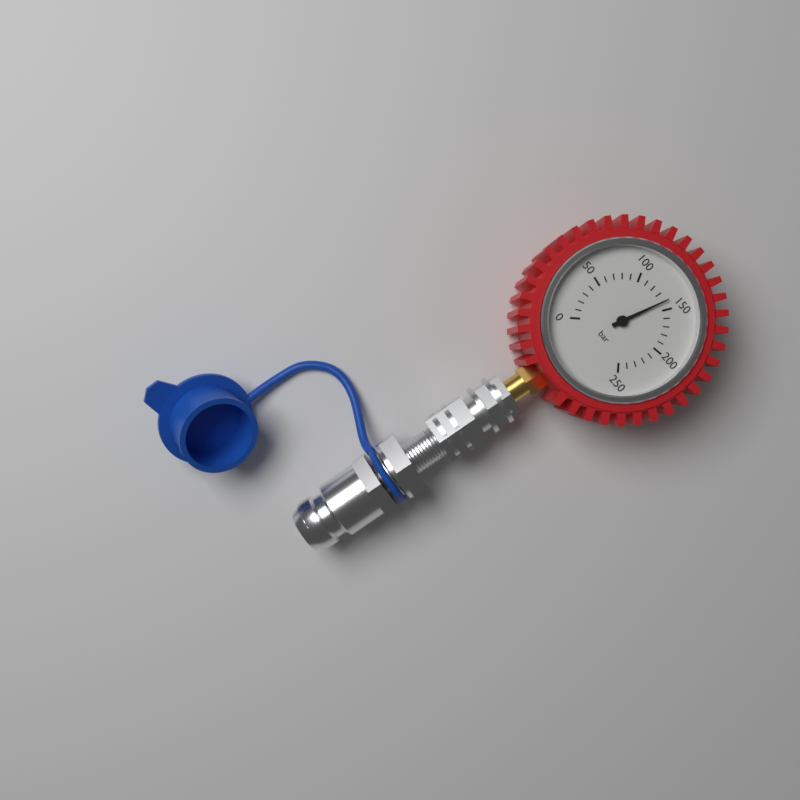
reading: 140 bar
